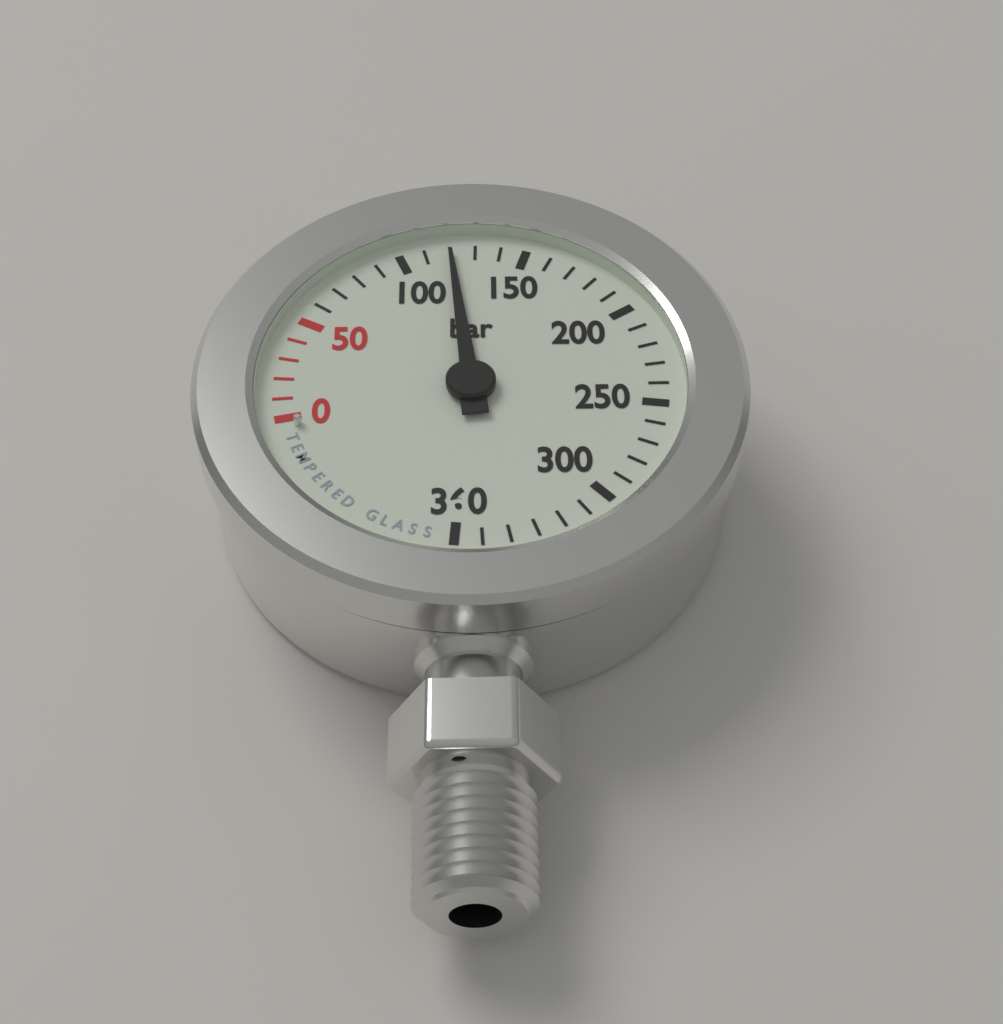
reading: 120 bar
